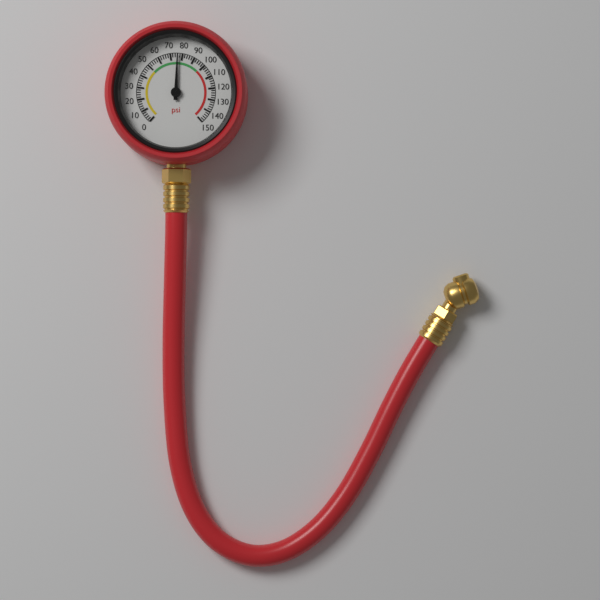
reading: 76 psi
